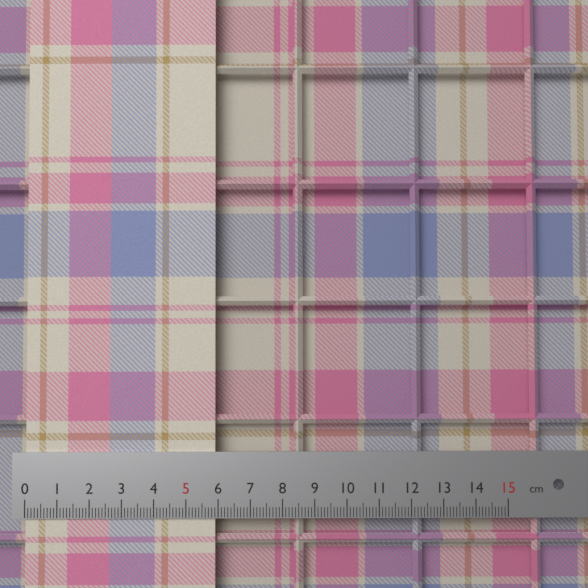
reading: 5.9 cm
